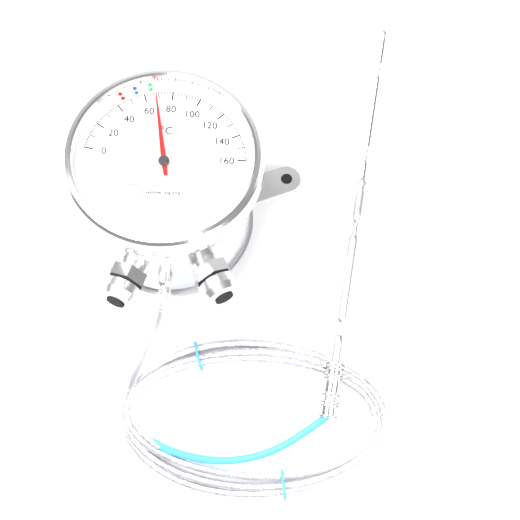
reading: 68 °C
